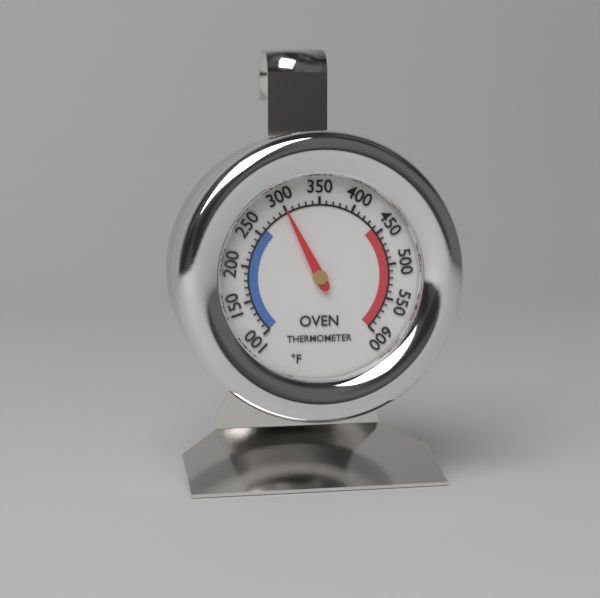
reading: 300 °F
